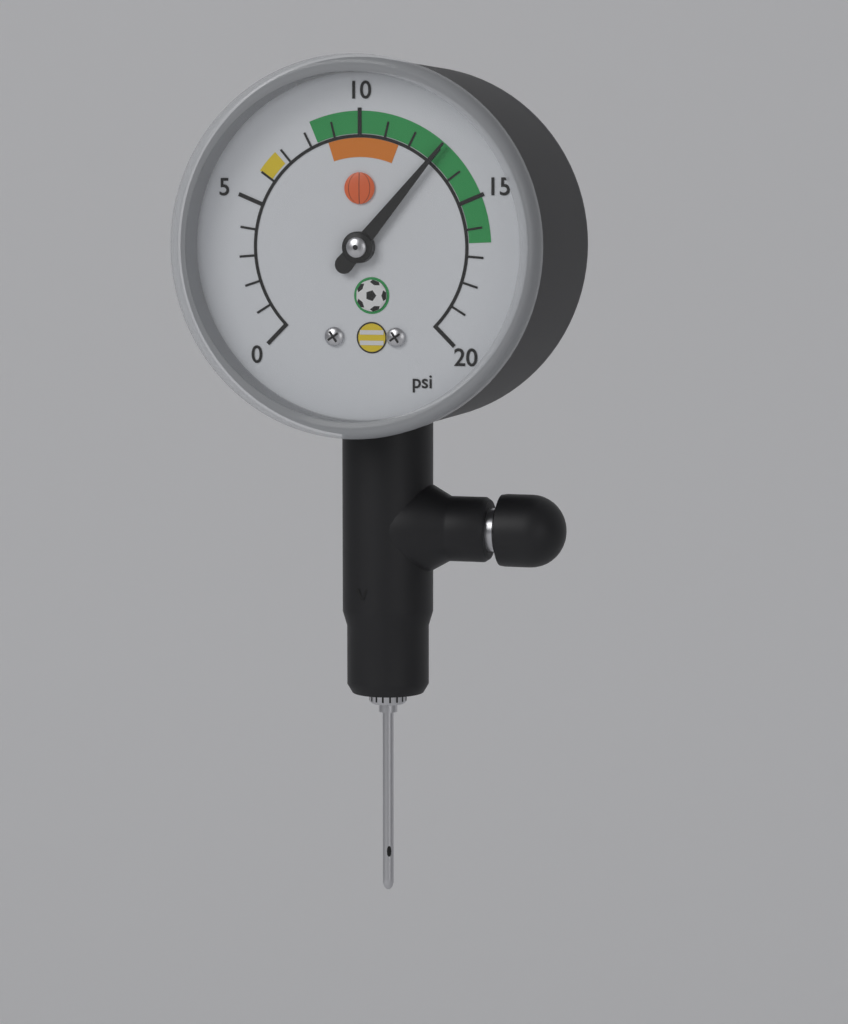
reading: 13 psi
